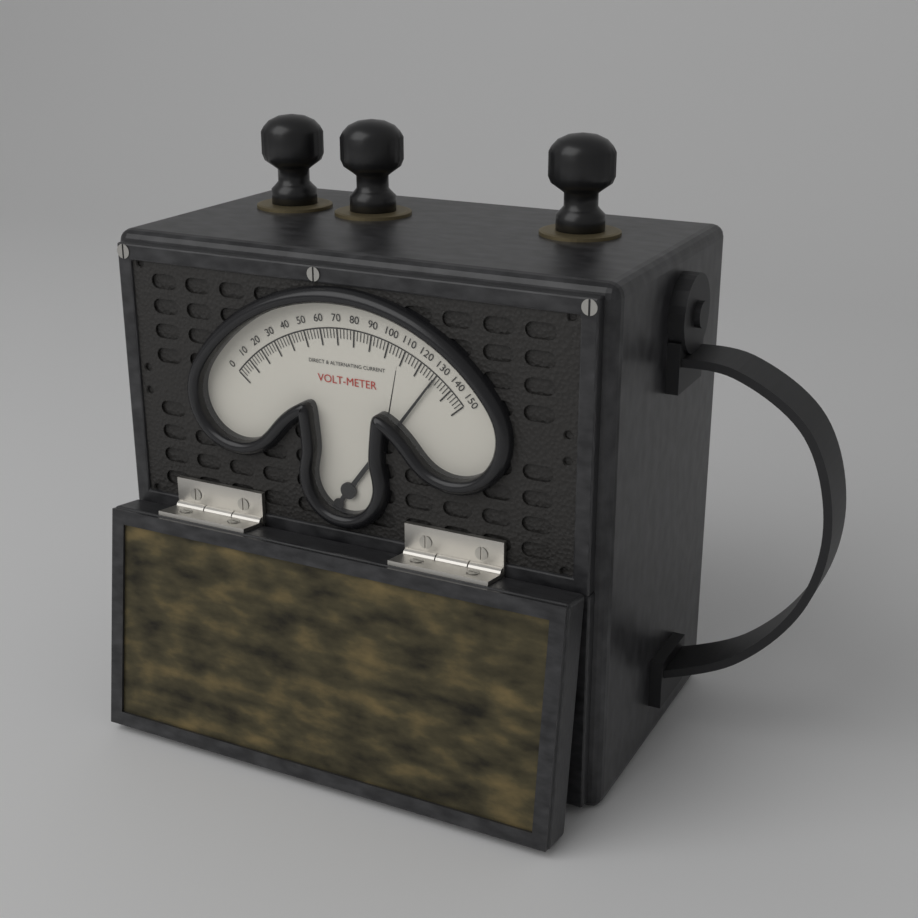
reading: 130 V
